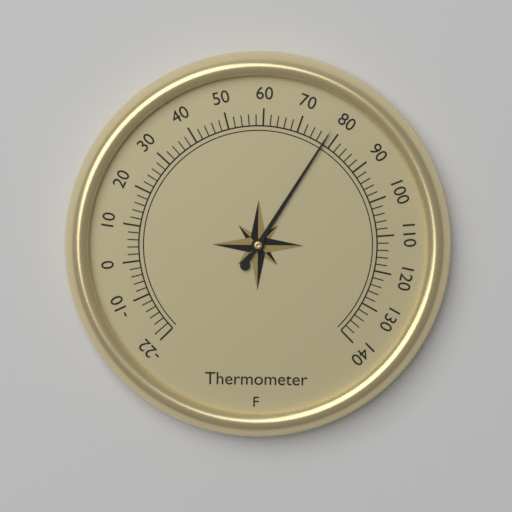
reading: 78 °F
